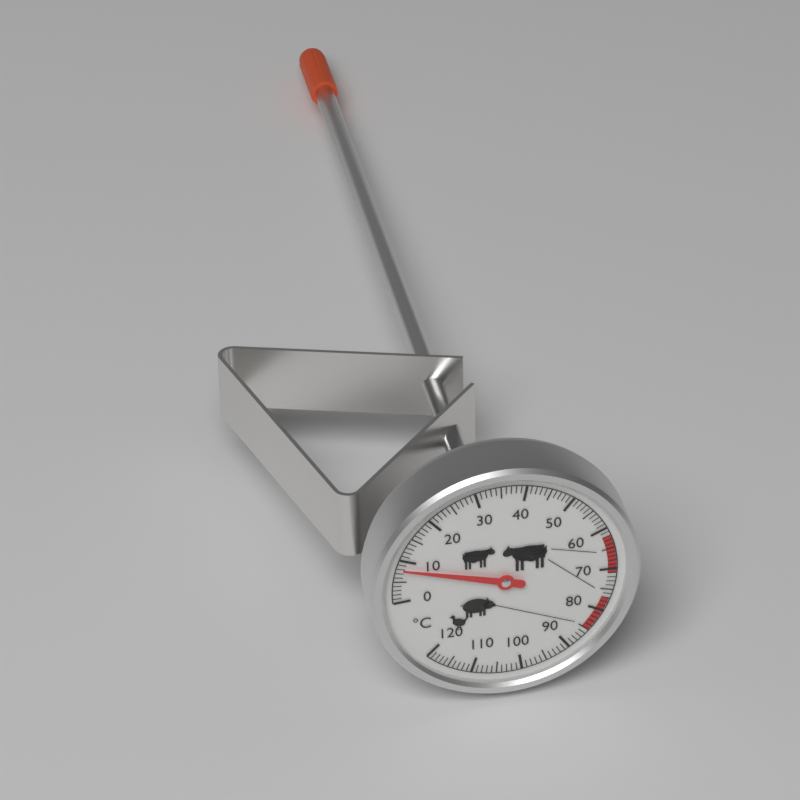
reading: 8 °C
